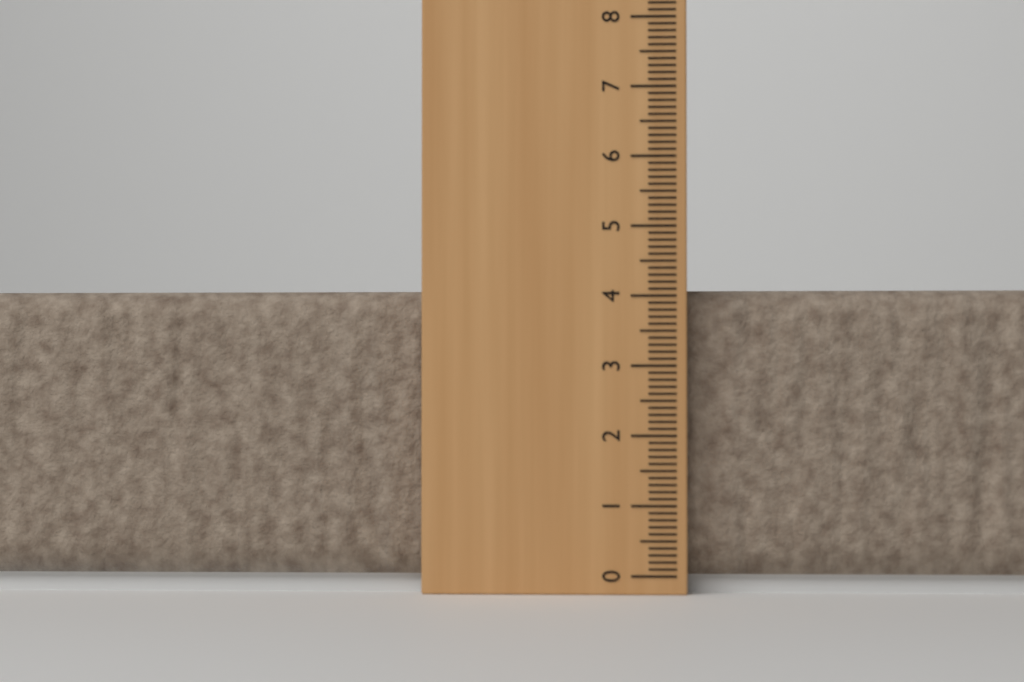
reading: 4.1 cm
